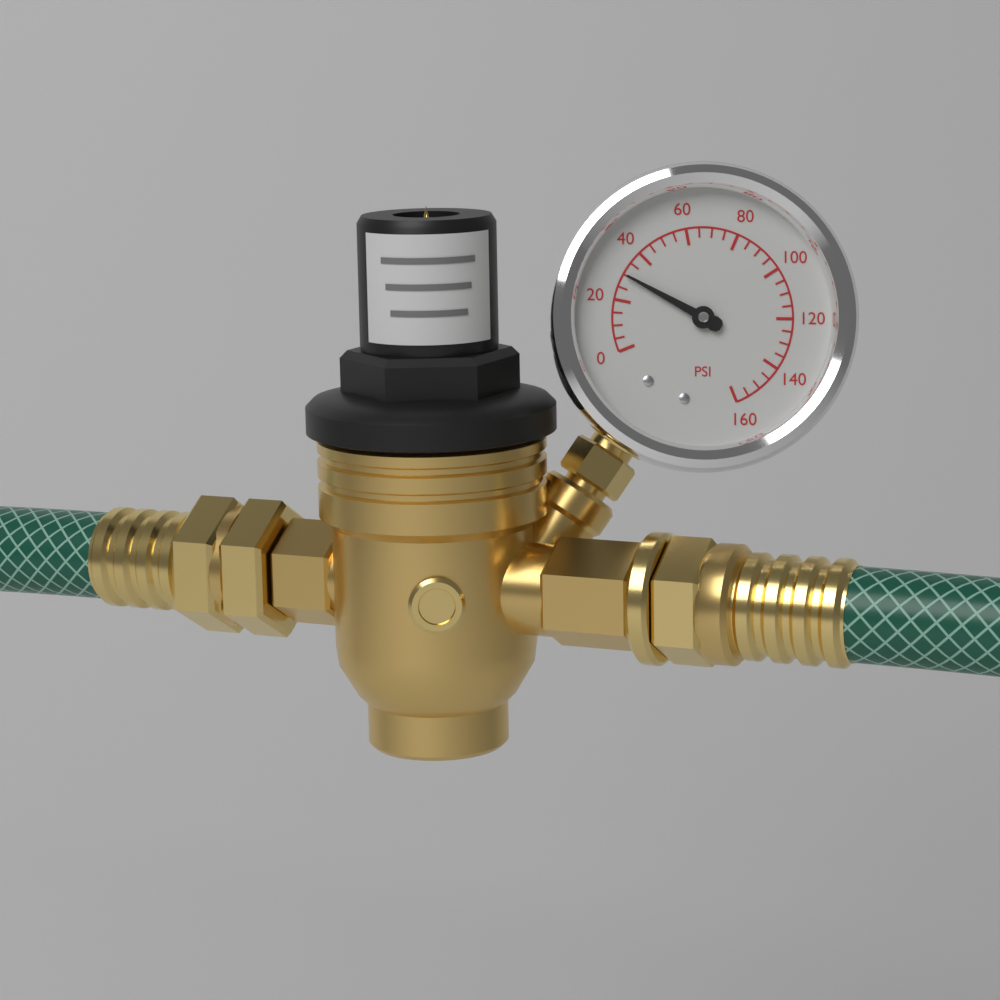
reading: 30 psi
